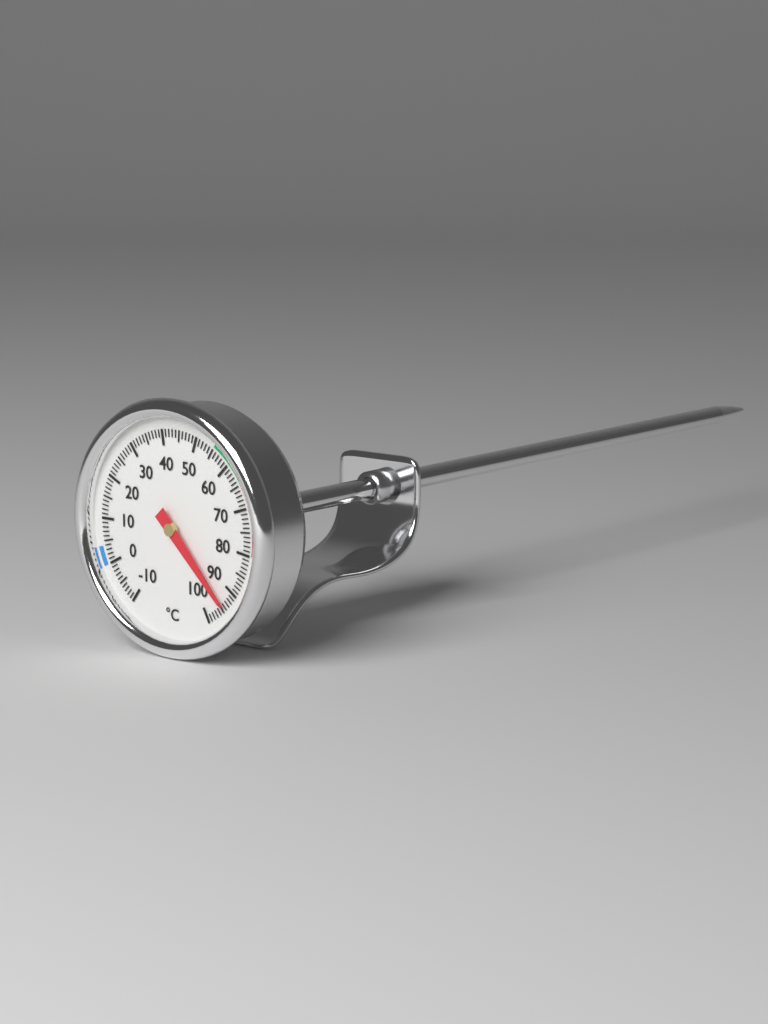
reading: 94 °C
